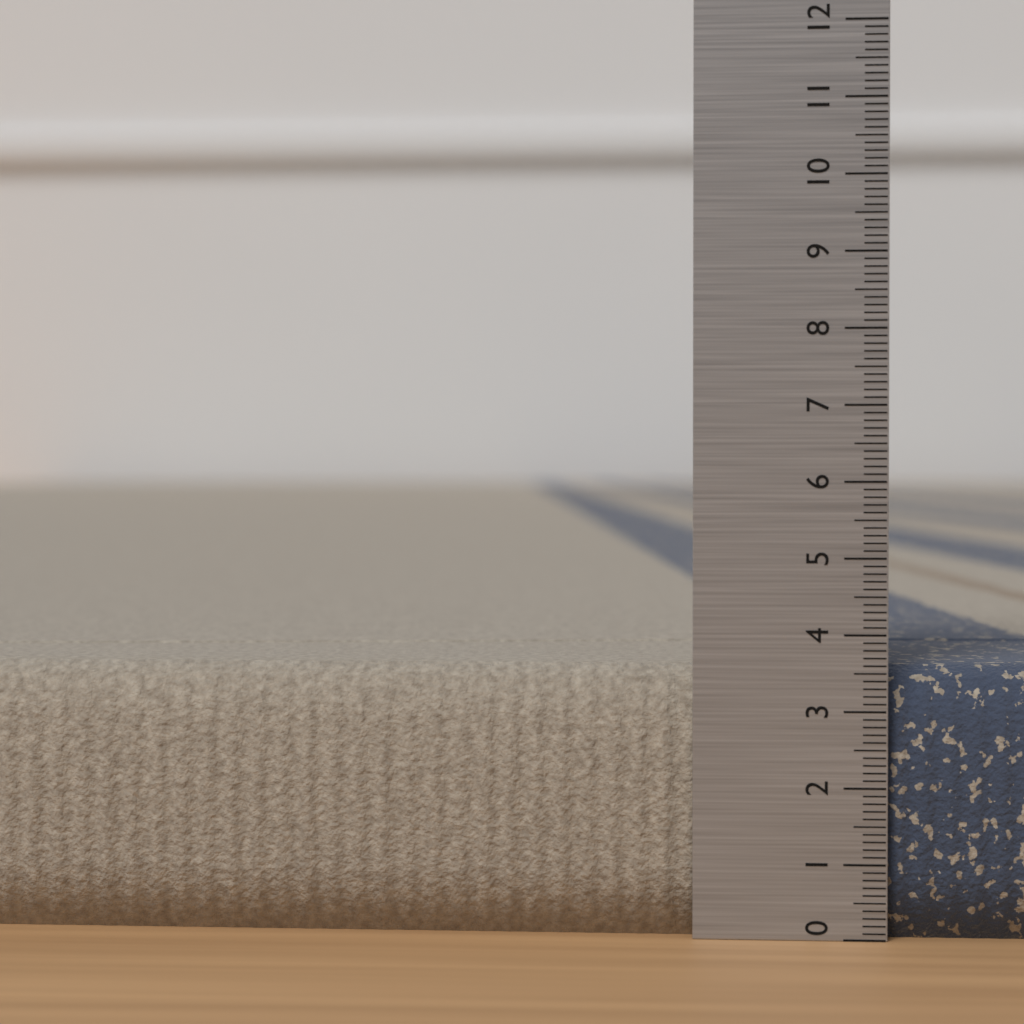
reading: 3.6 (no unit)
